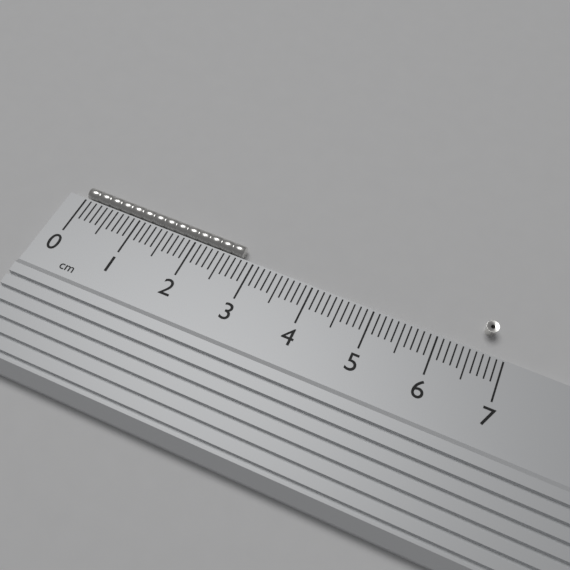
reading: 2.8 cm
